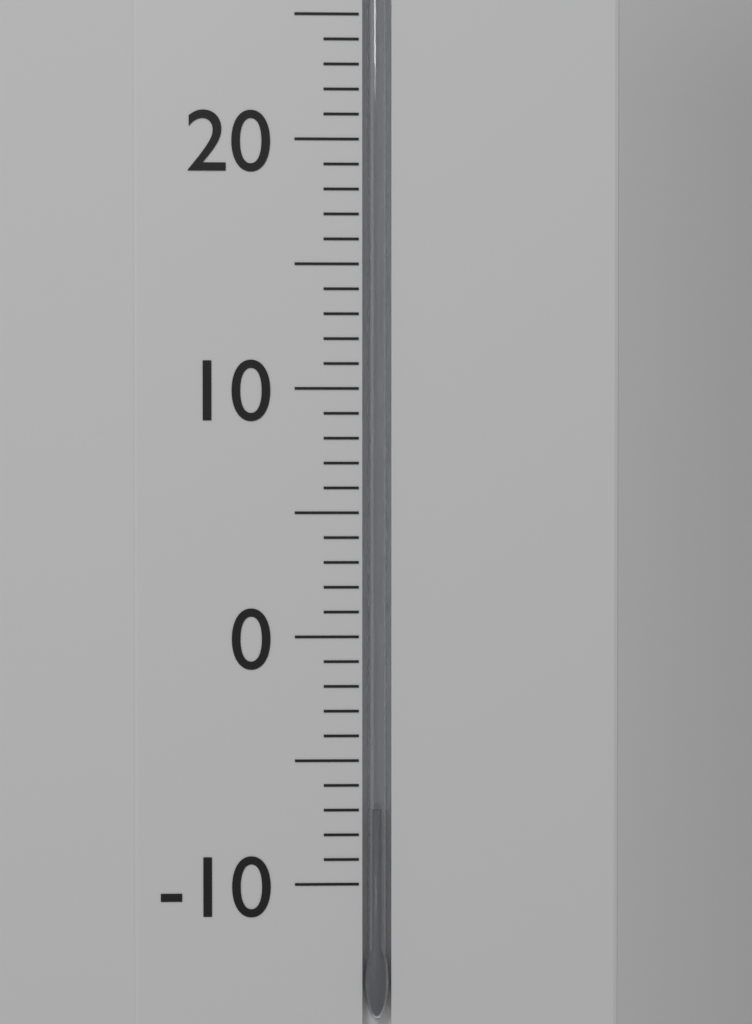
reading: -7 °C
